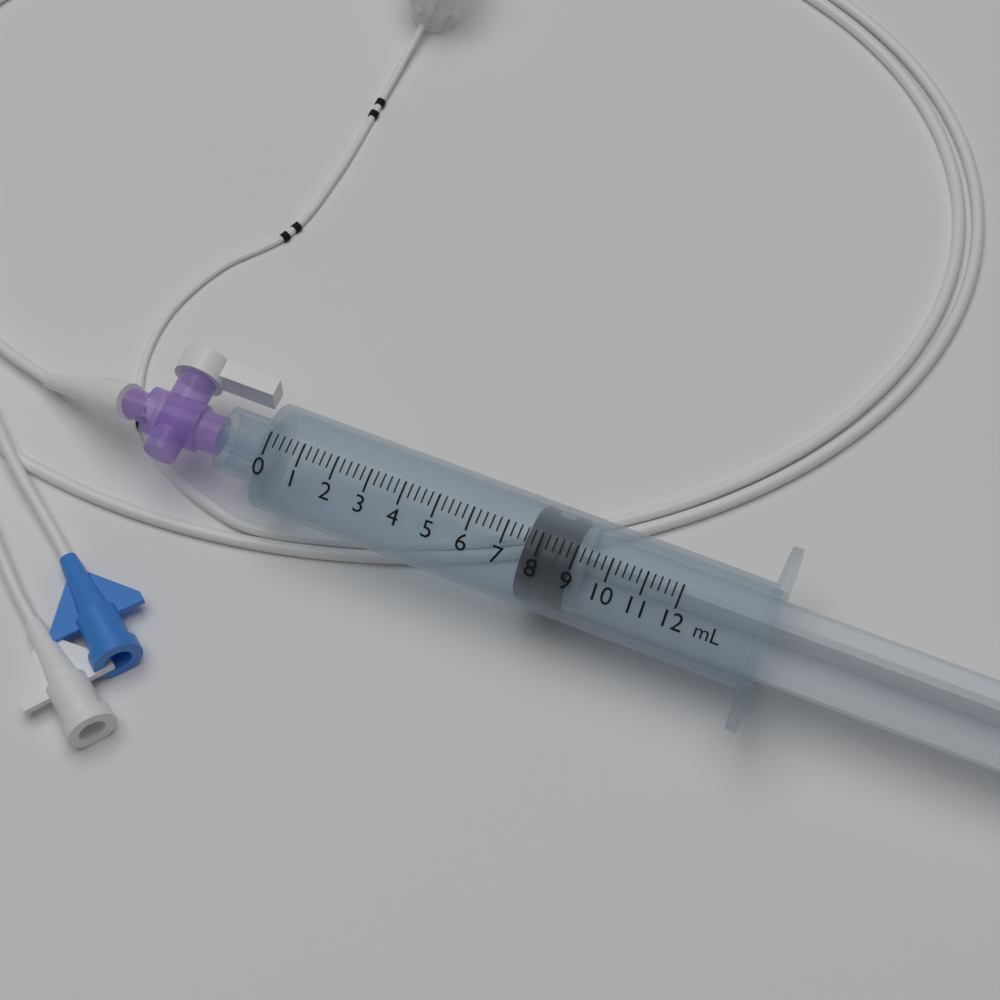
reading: 7.6 mL
